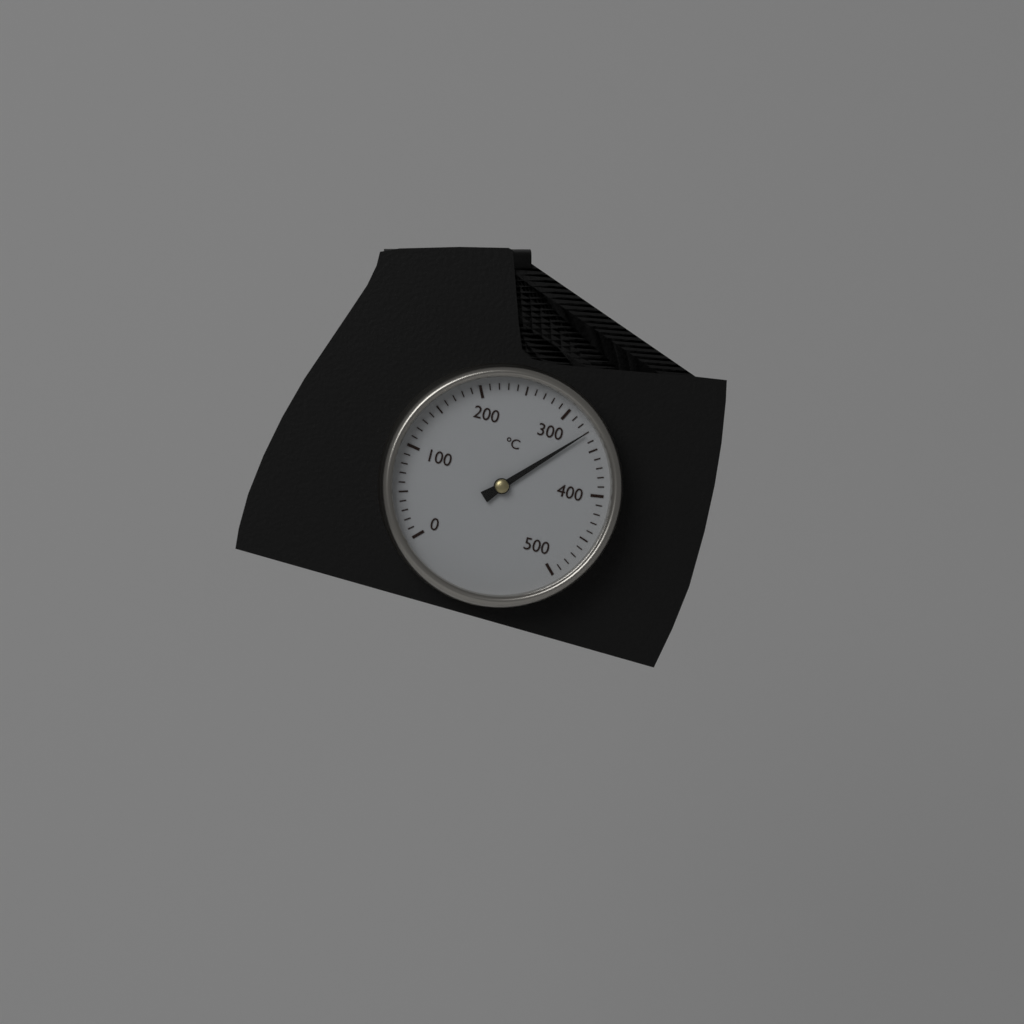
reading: 330 °C
